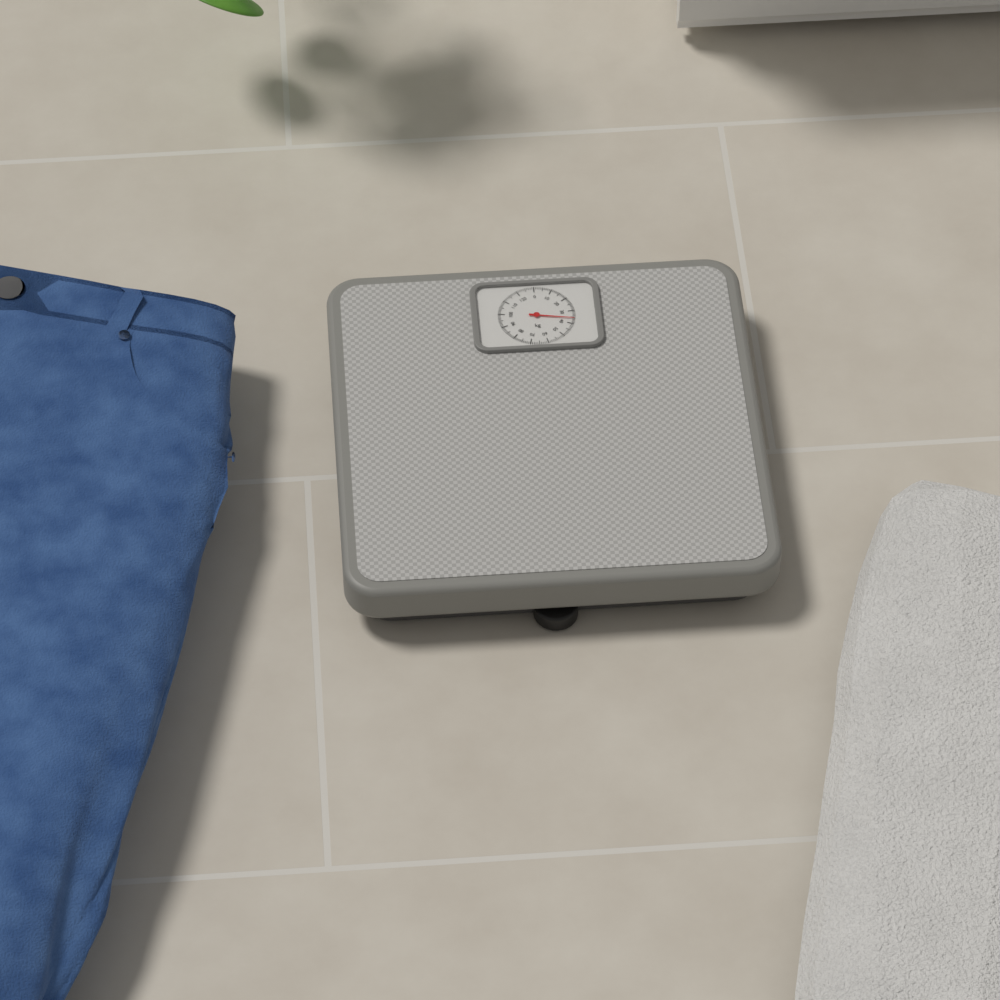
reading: 36 kg
